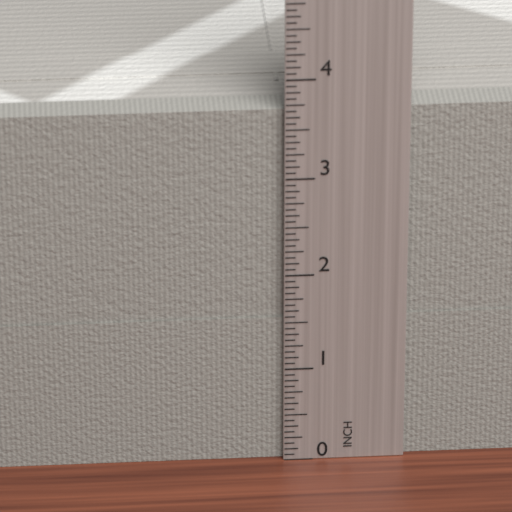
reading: 3.6875 in
